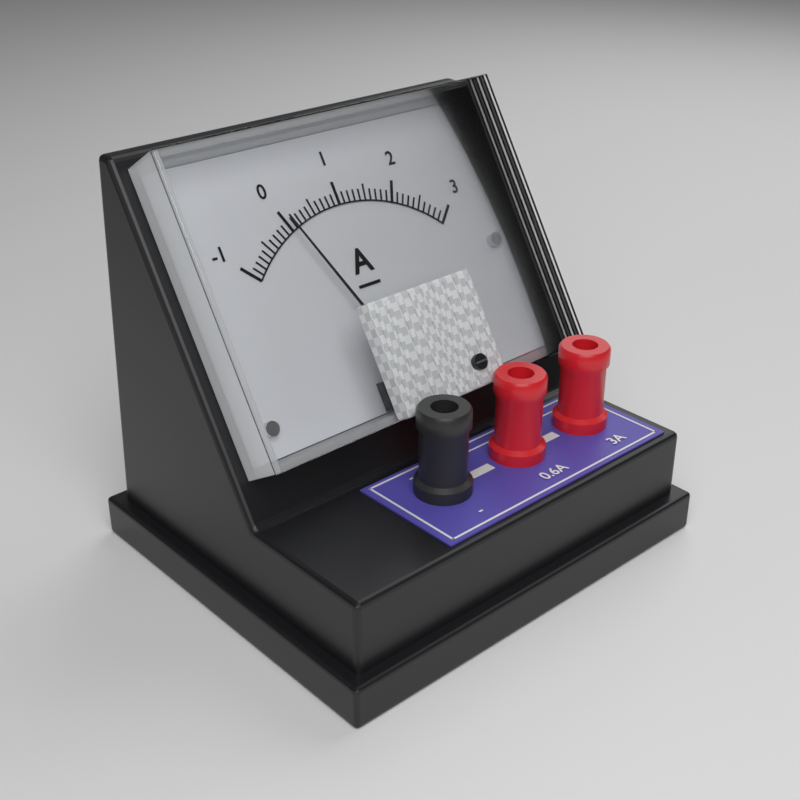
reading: 0.0 A
